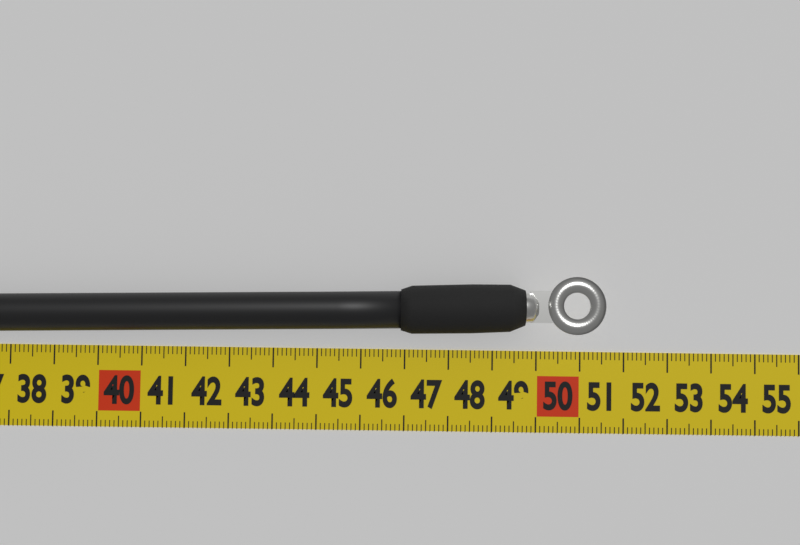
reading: 51.5 cm
